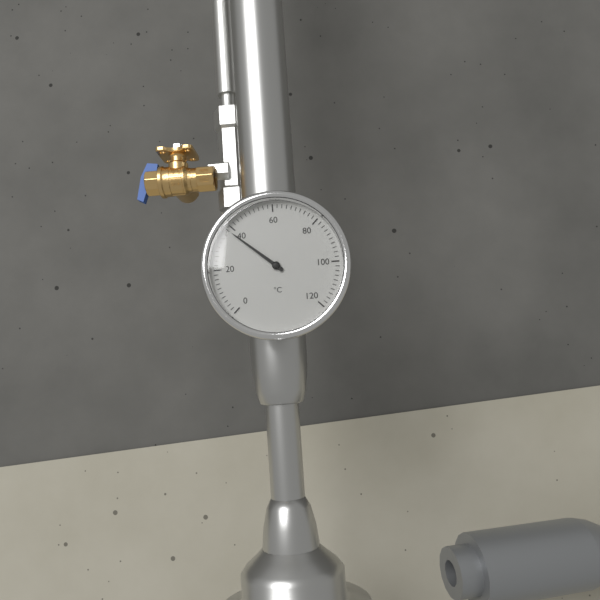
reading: 38 °C
